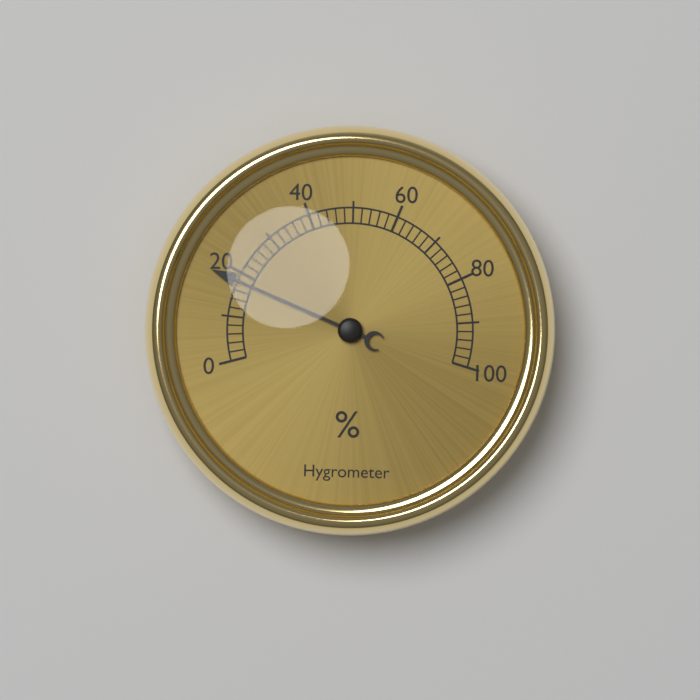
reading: 18 %
